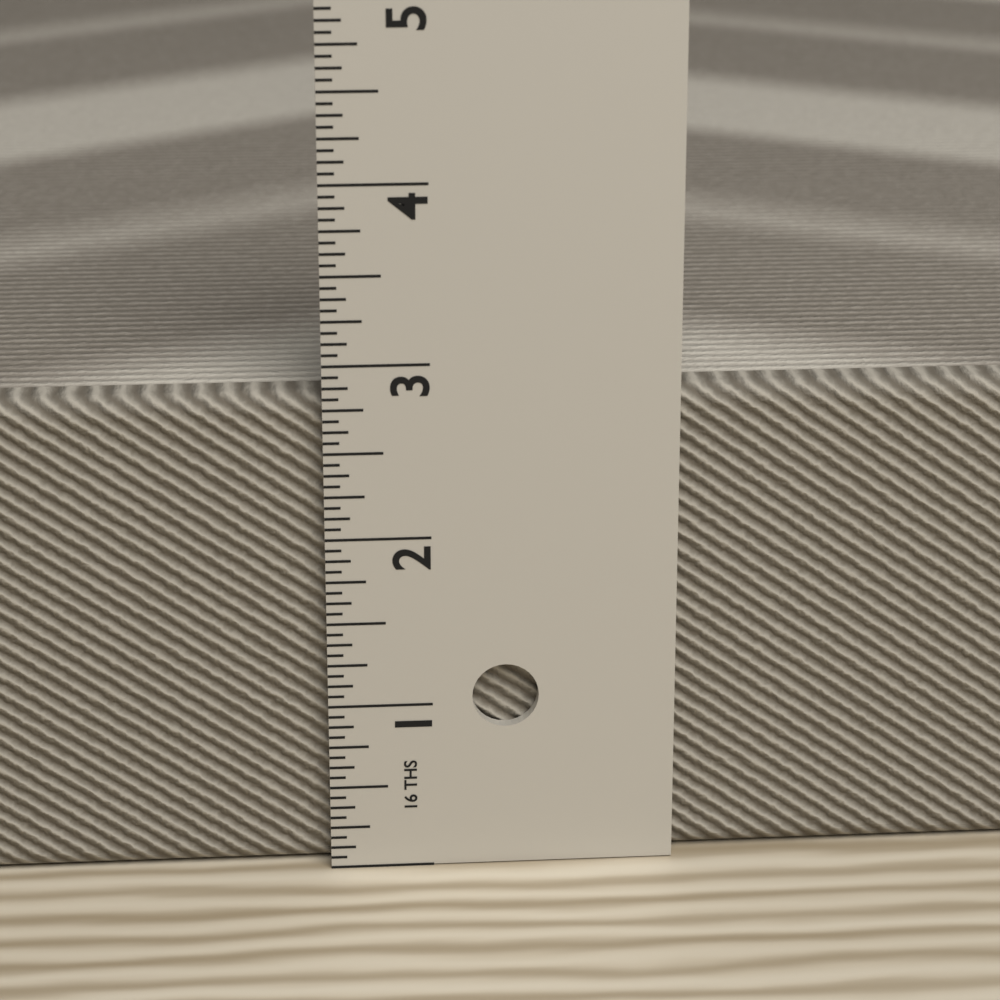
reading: 2.8125 in
